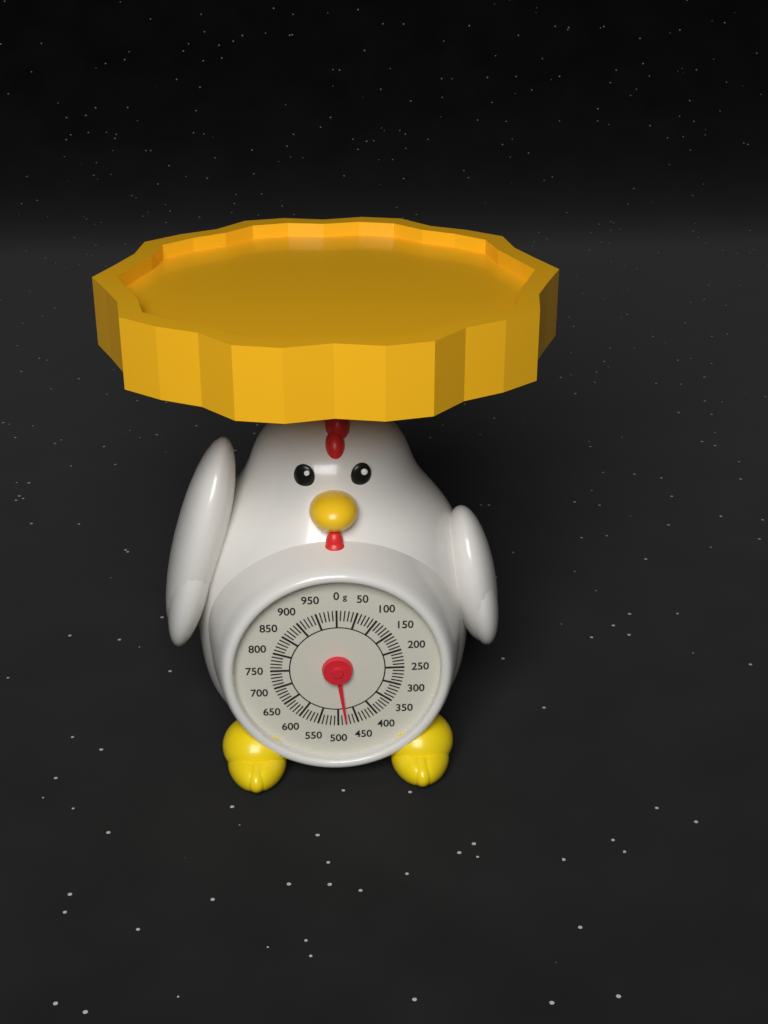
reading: 480 g
